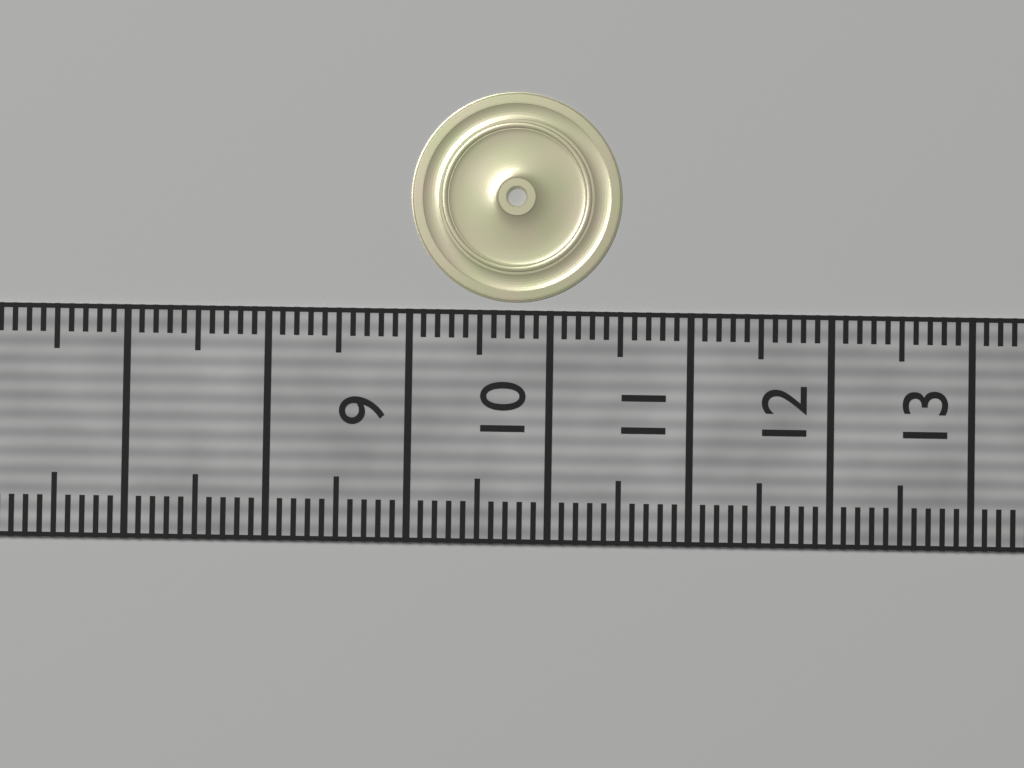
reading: 10.5 (no unit)
